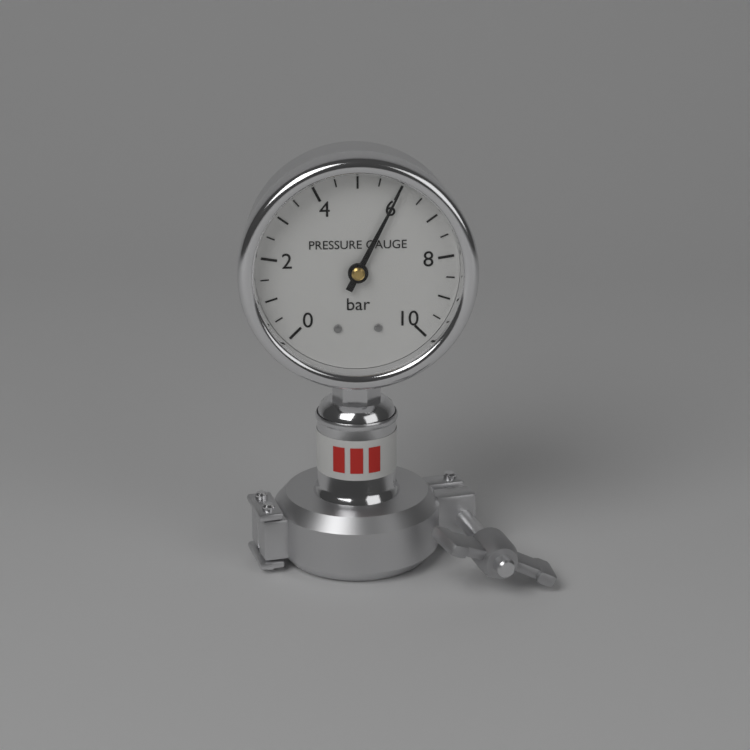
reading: 6.0 bar
